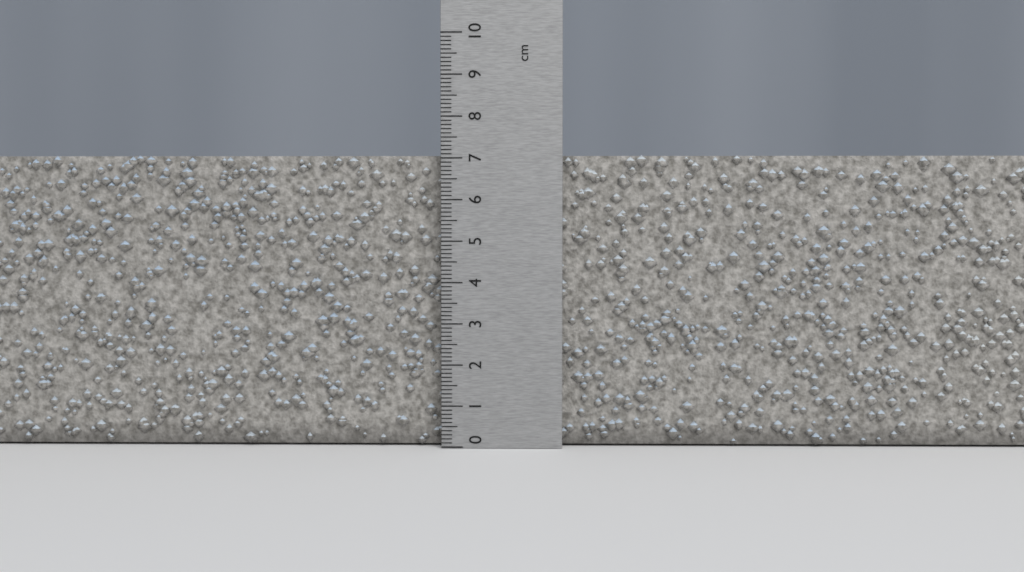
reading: 7.1 cm
